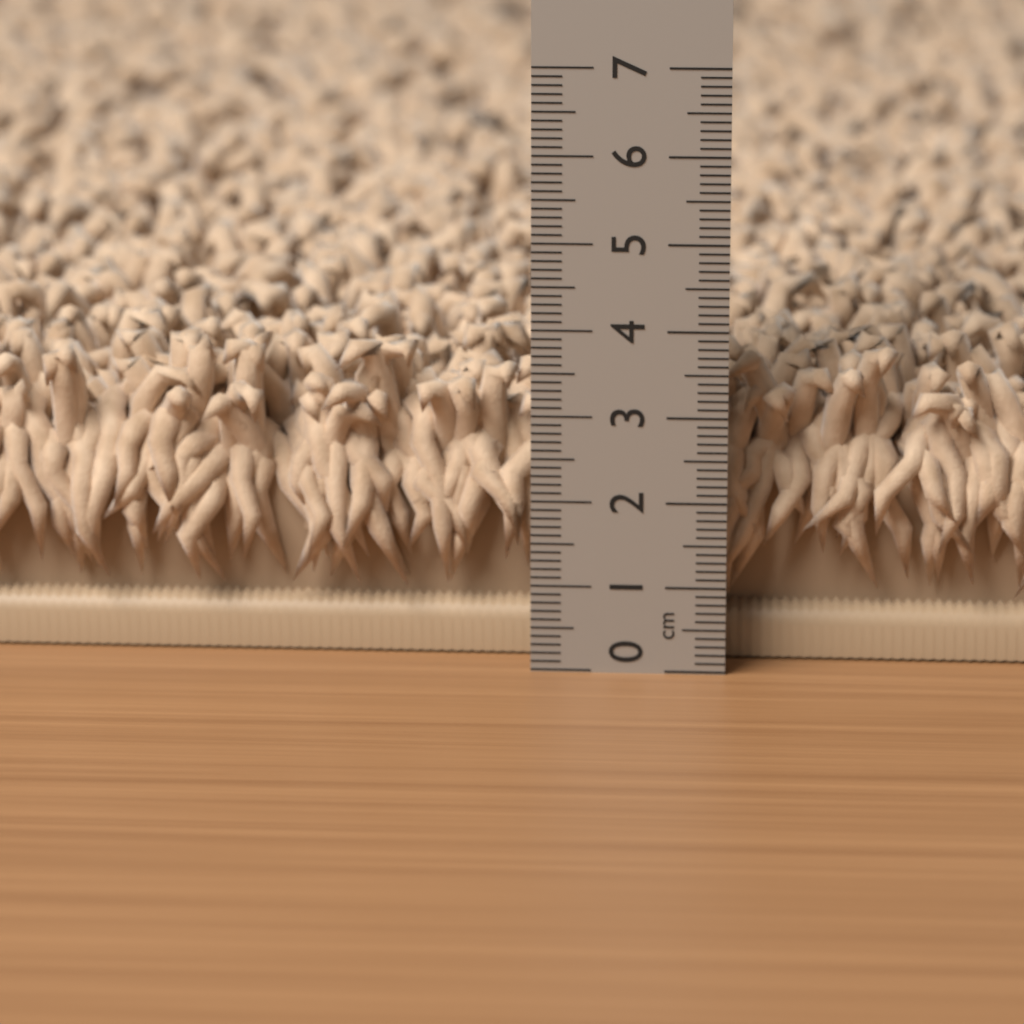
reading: 3.7 cm
